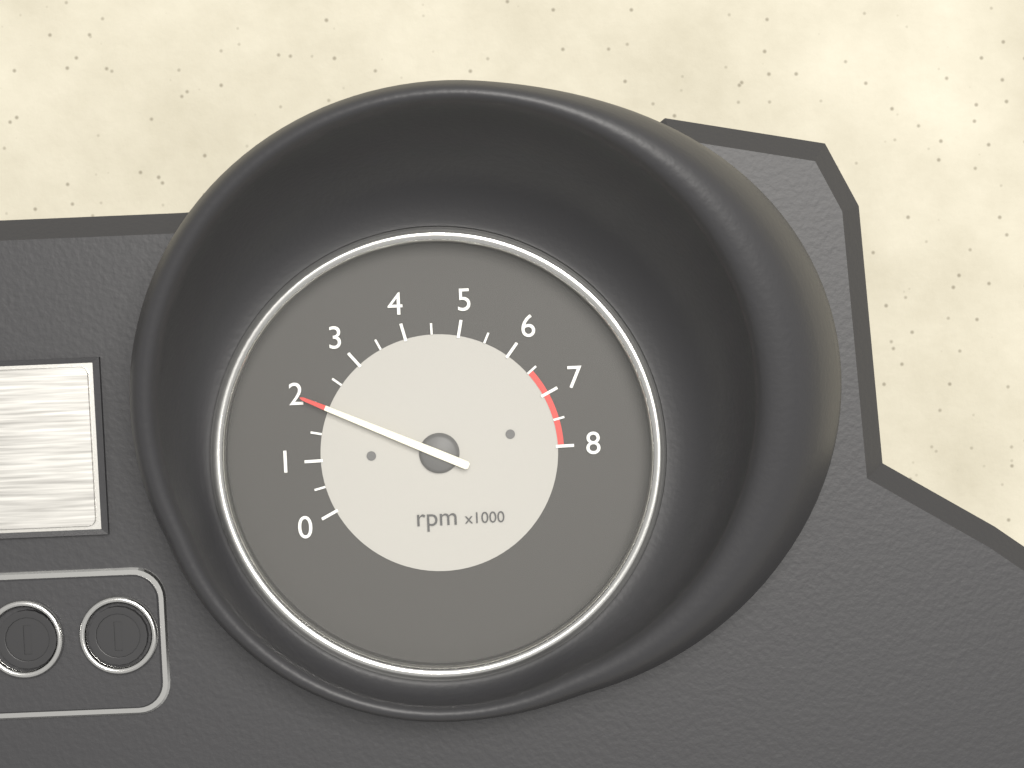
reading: 2000 rpm
